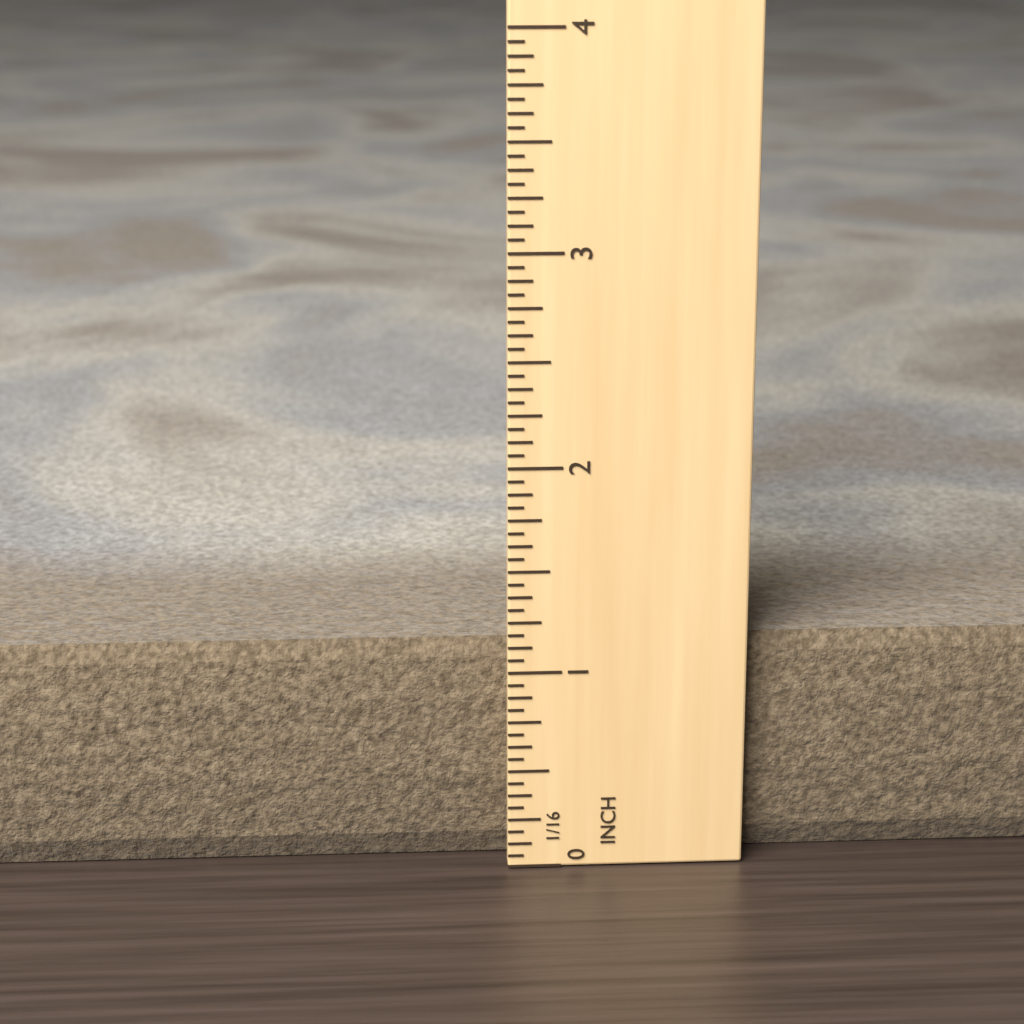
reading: 1.1250 in
